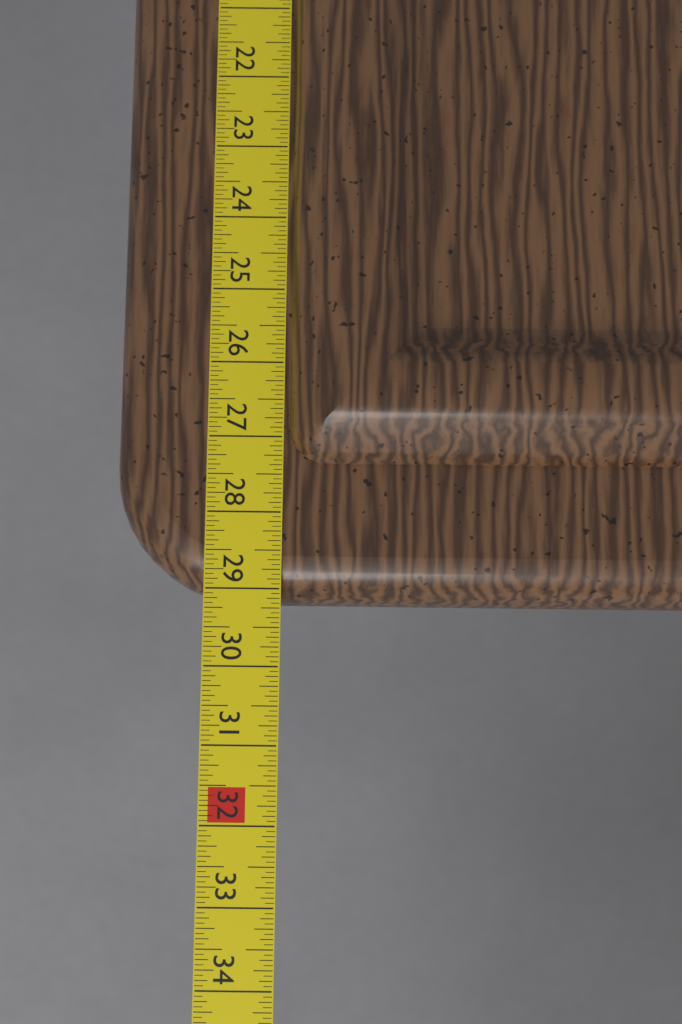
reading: 29.1250 in
